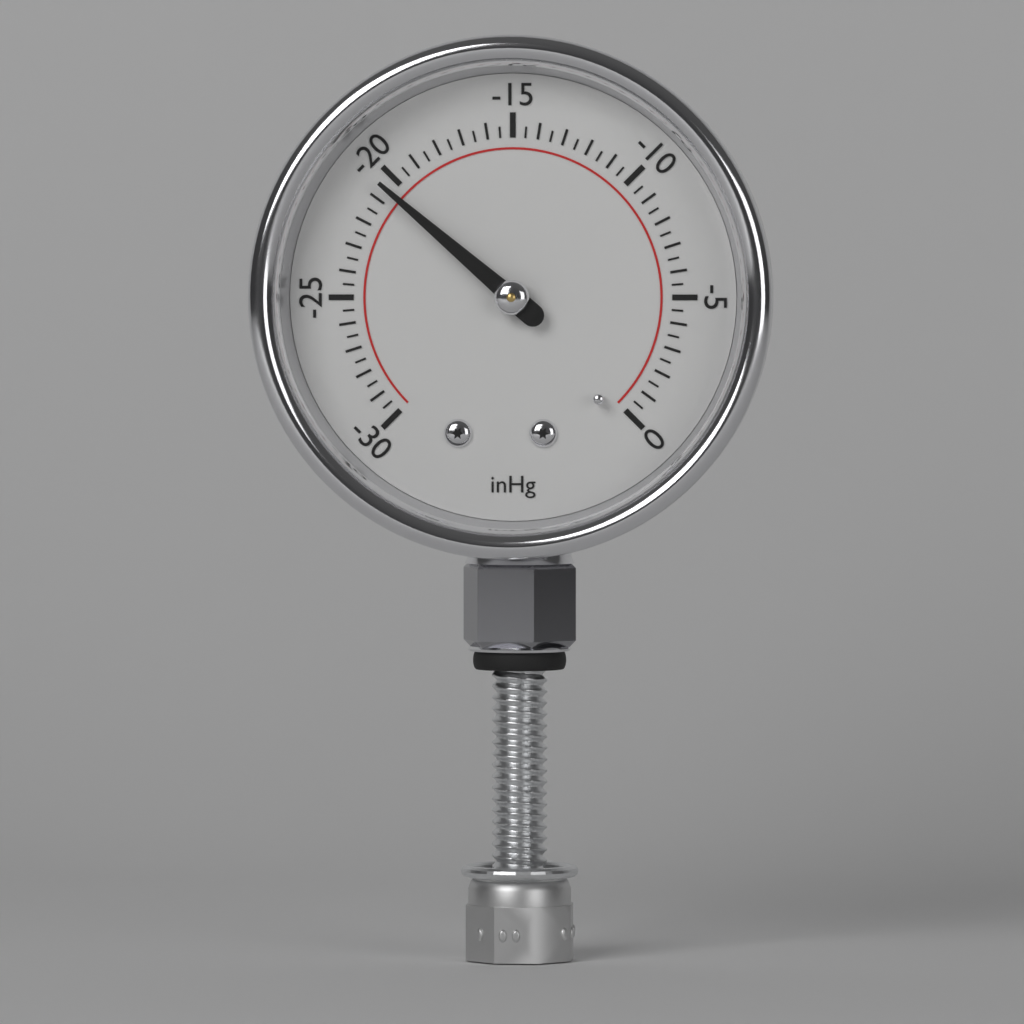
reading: -20.5 inHg
